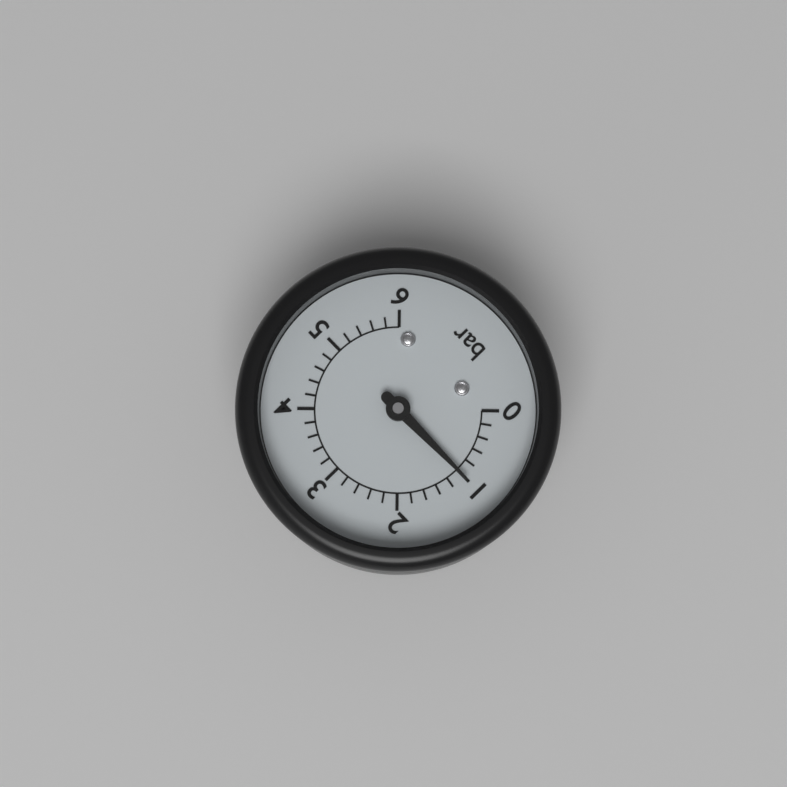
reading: 1.0 bar
